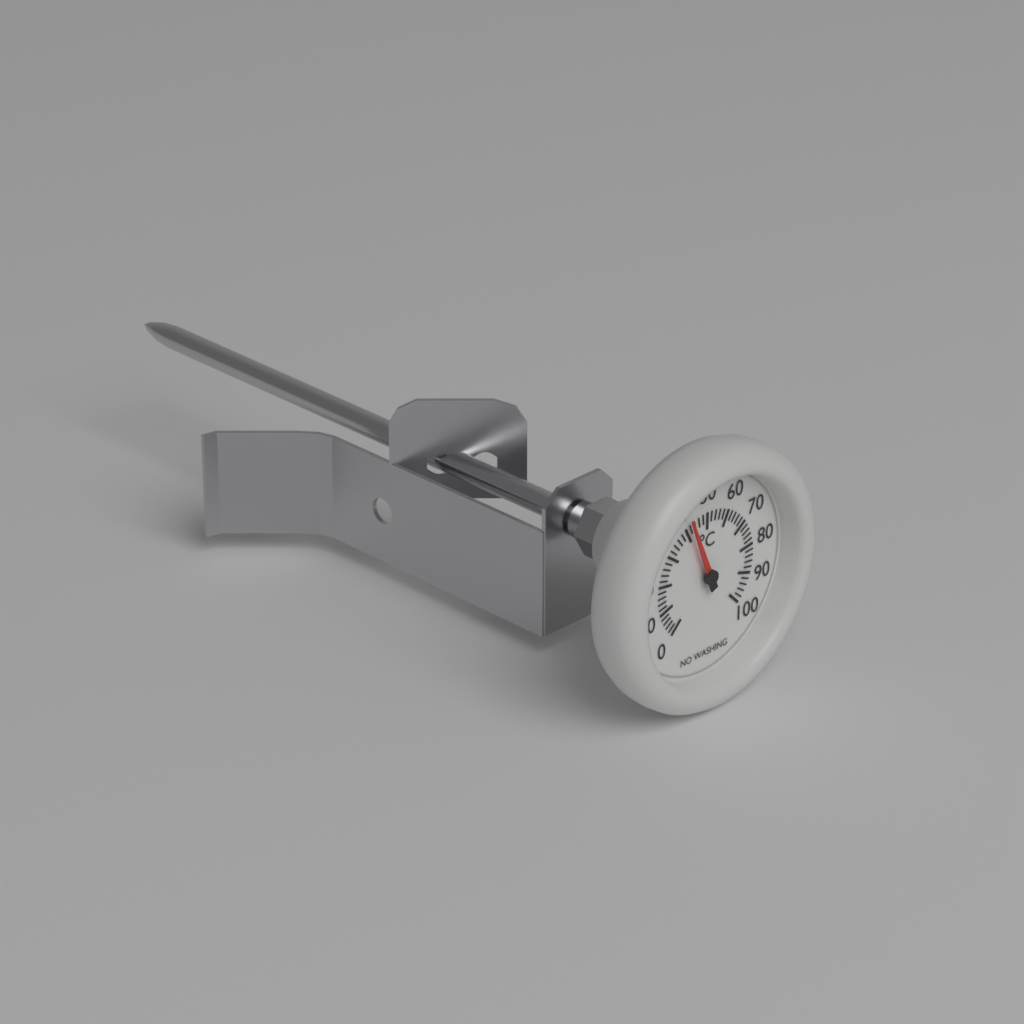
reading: 42 °C
